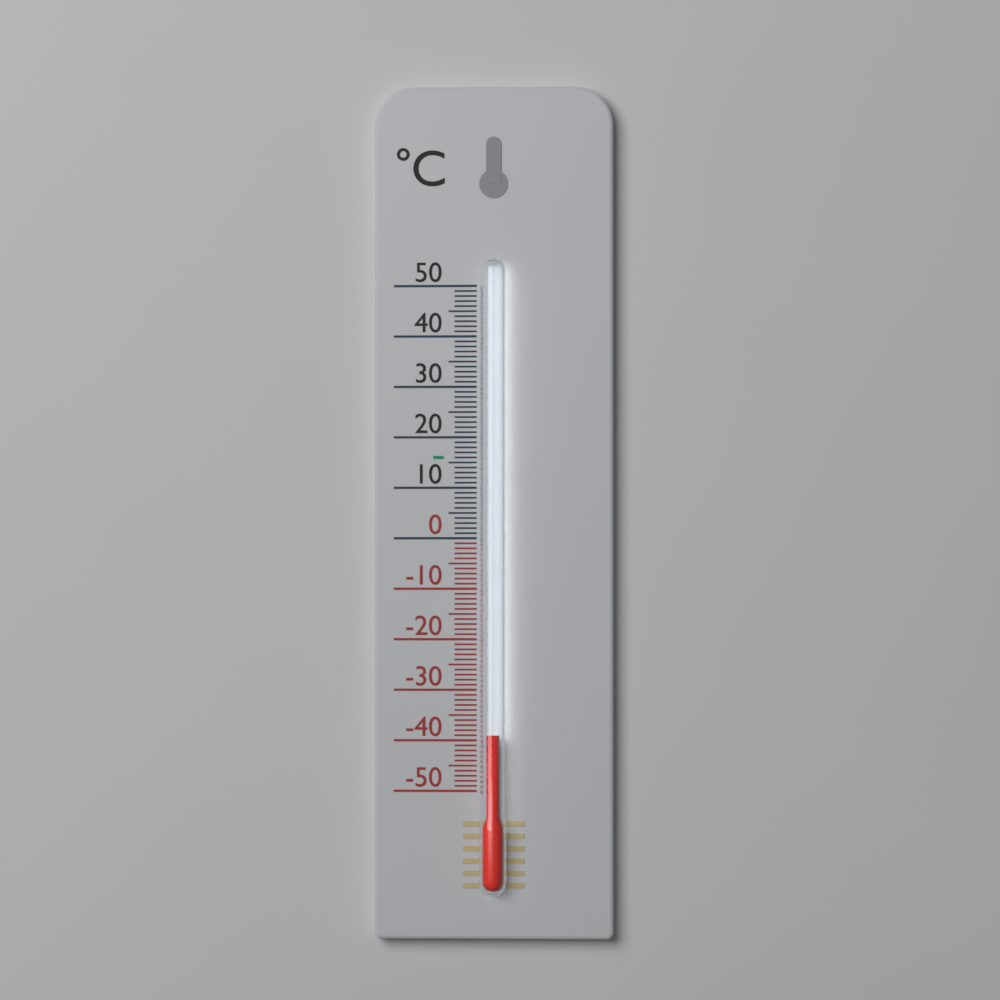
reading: -39 °C
